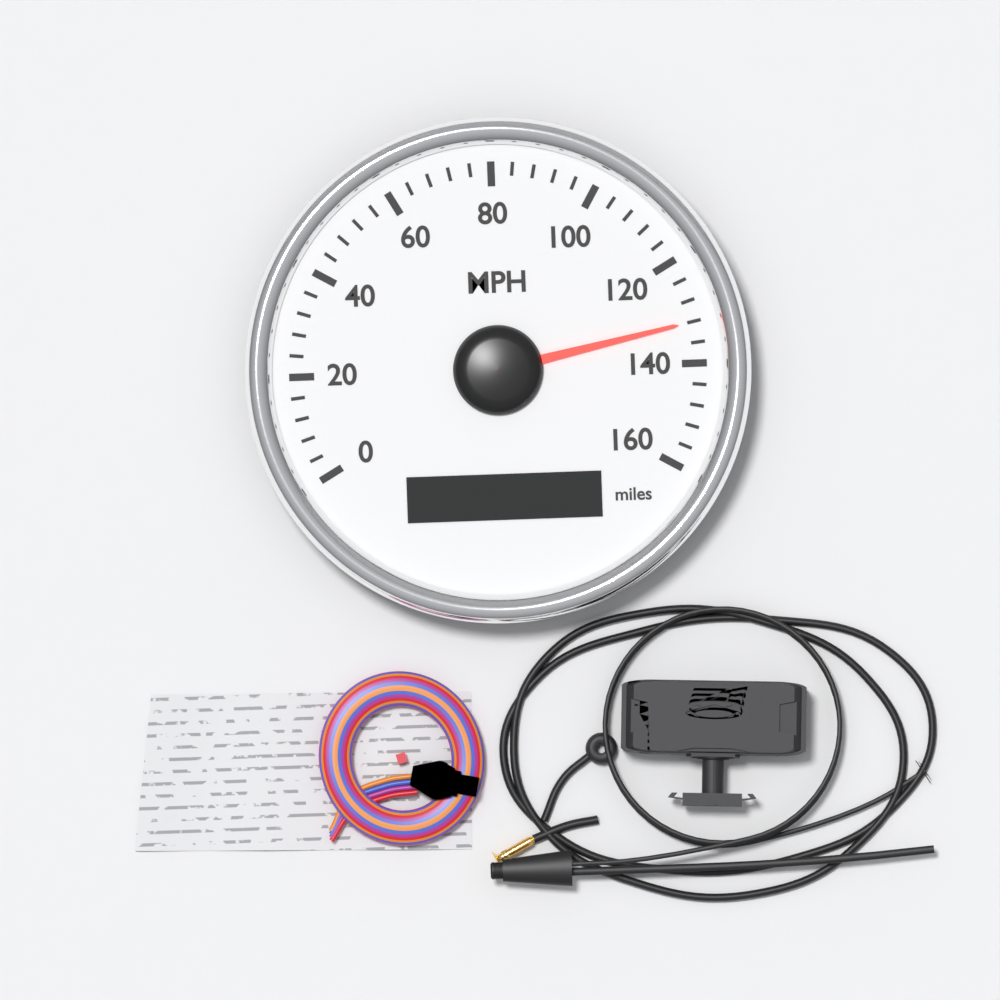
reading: 132 MPH
